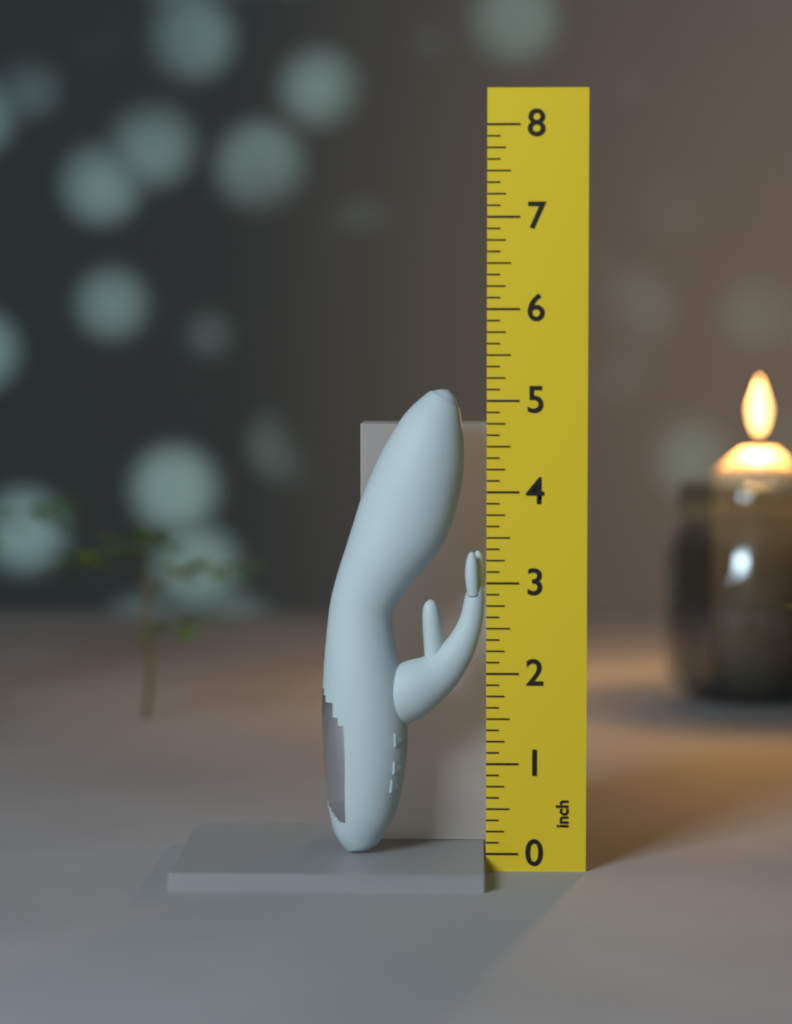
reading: 5.125 inch
